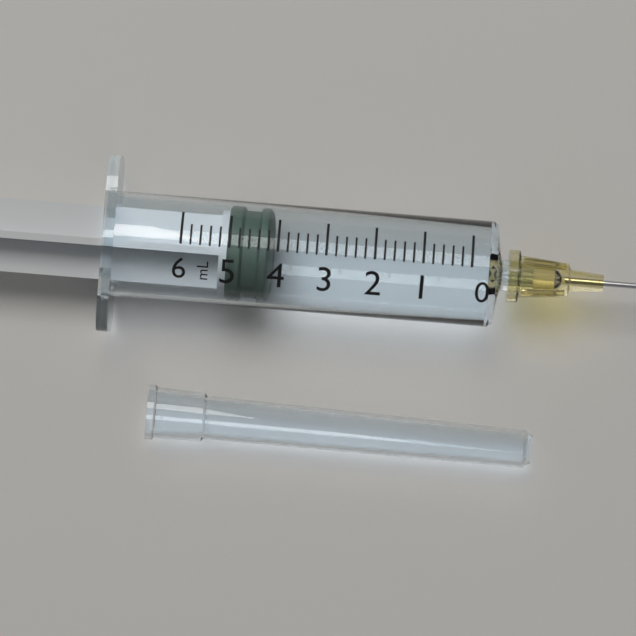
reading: 4.2 ml
